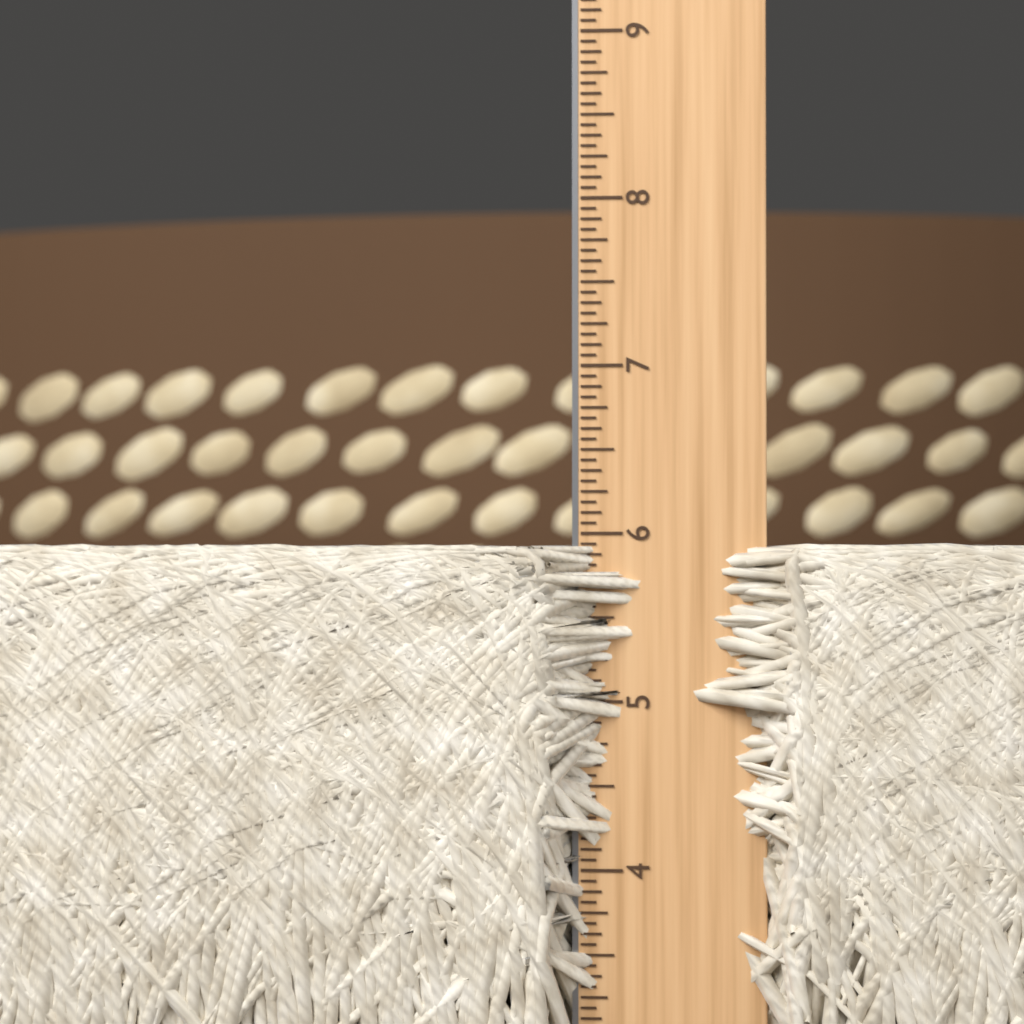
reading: 5.9375 in
